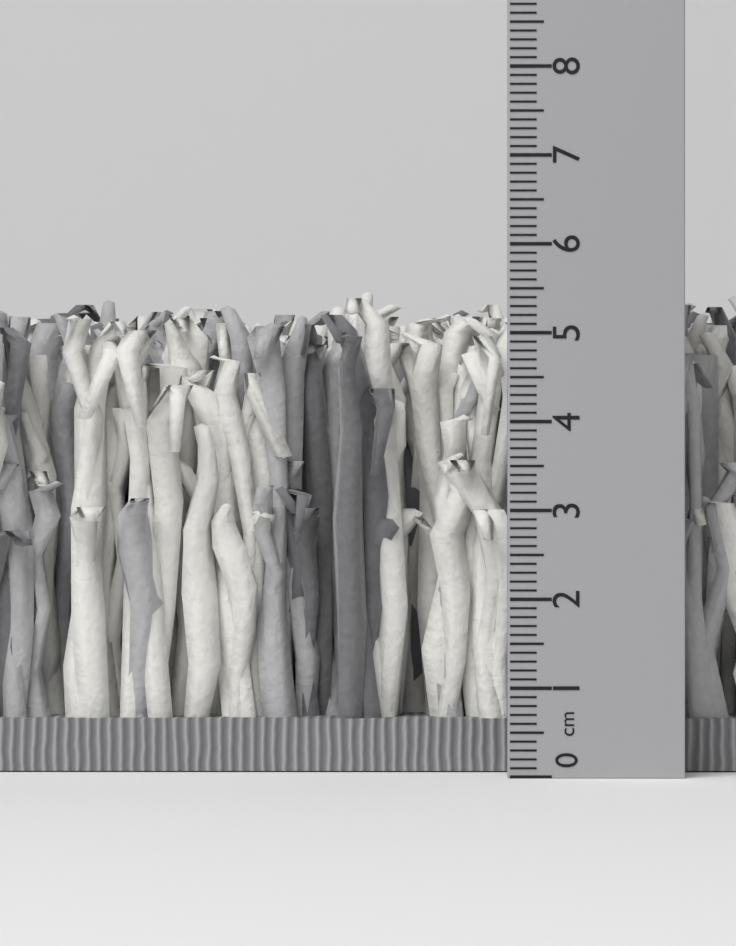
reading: 5.6 cm
